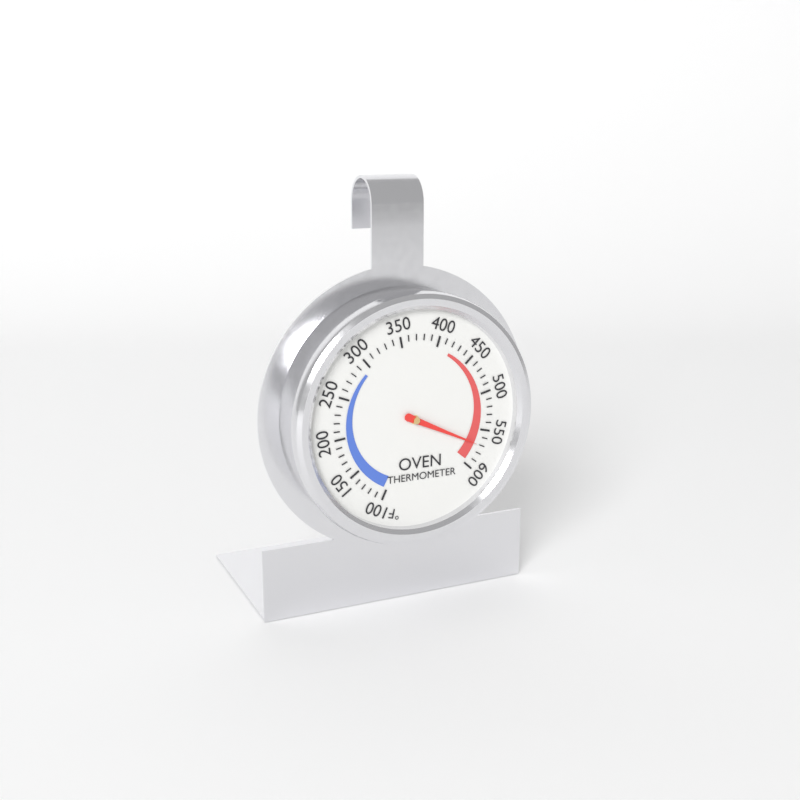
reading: 570 °F
